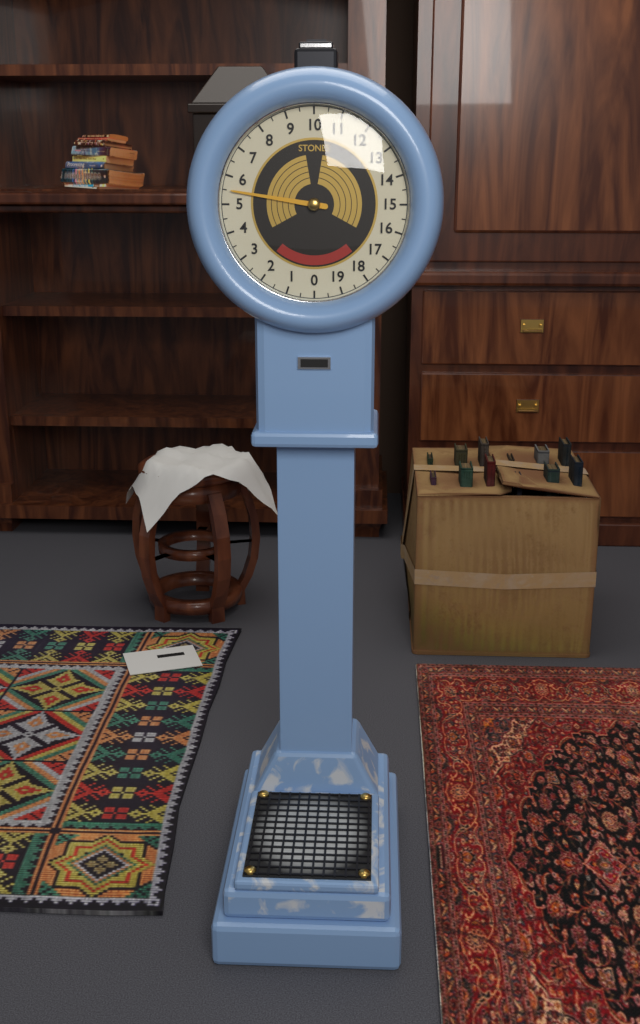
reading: 5.5 stones
